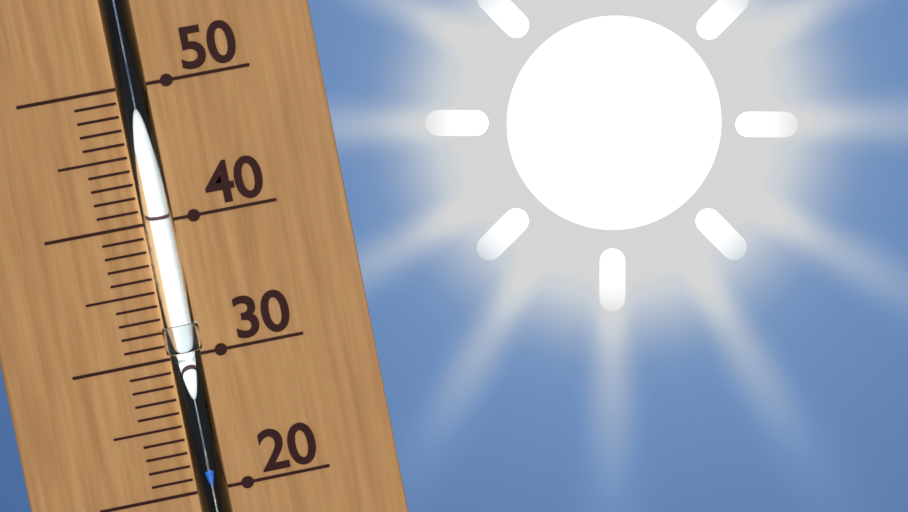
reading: 22 (no unit)
